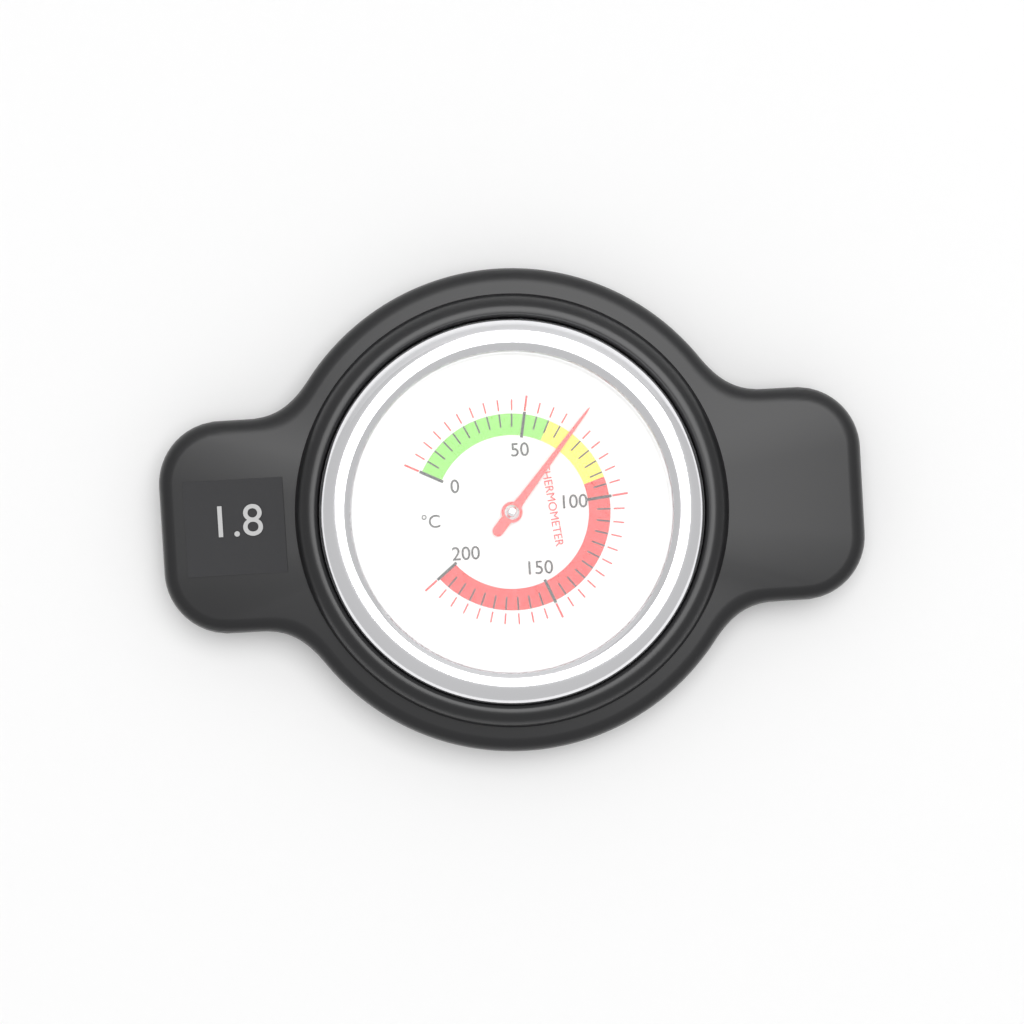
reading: 70 °C
